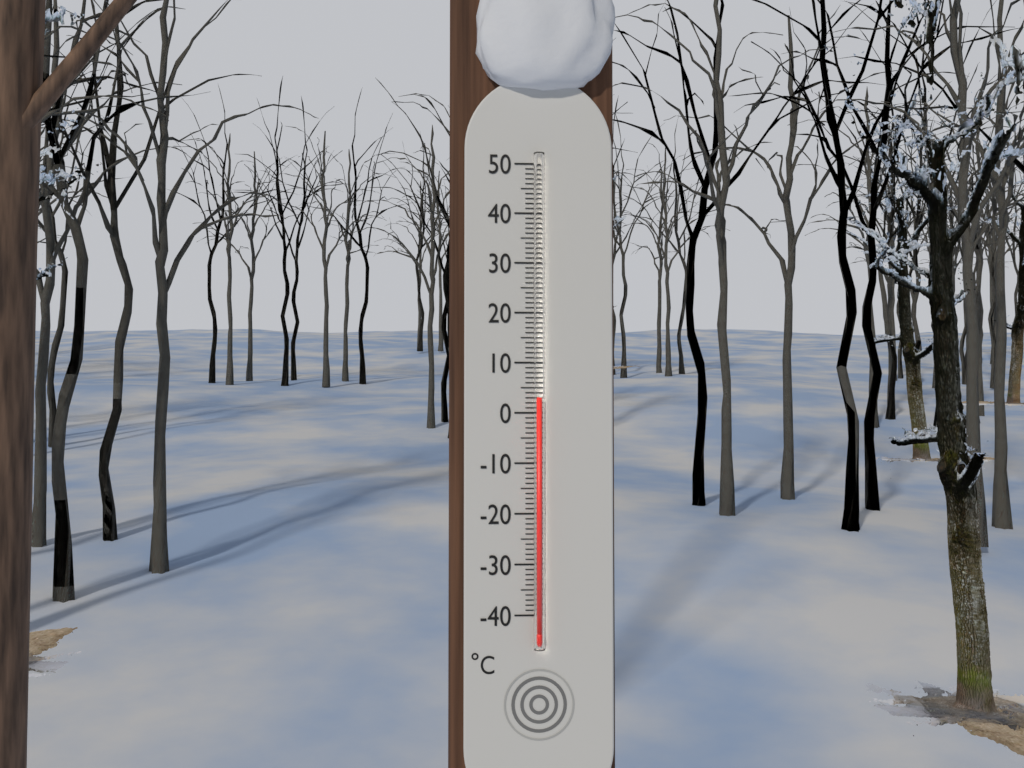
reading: 3 °C
